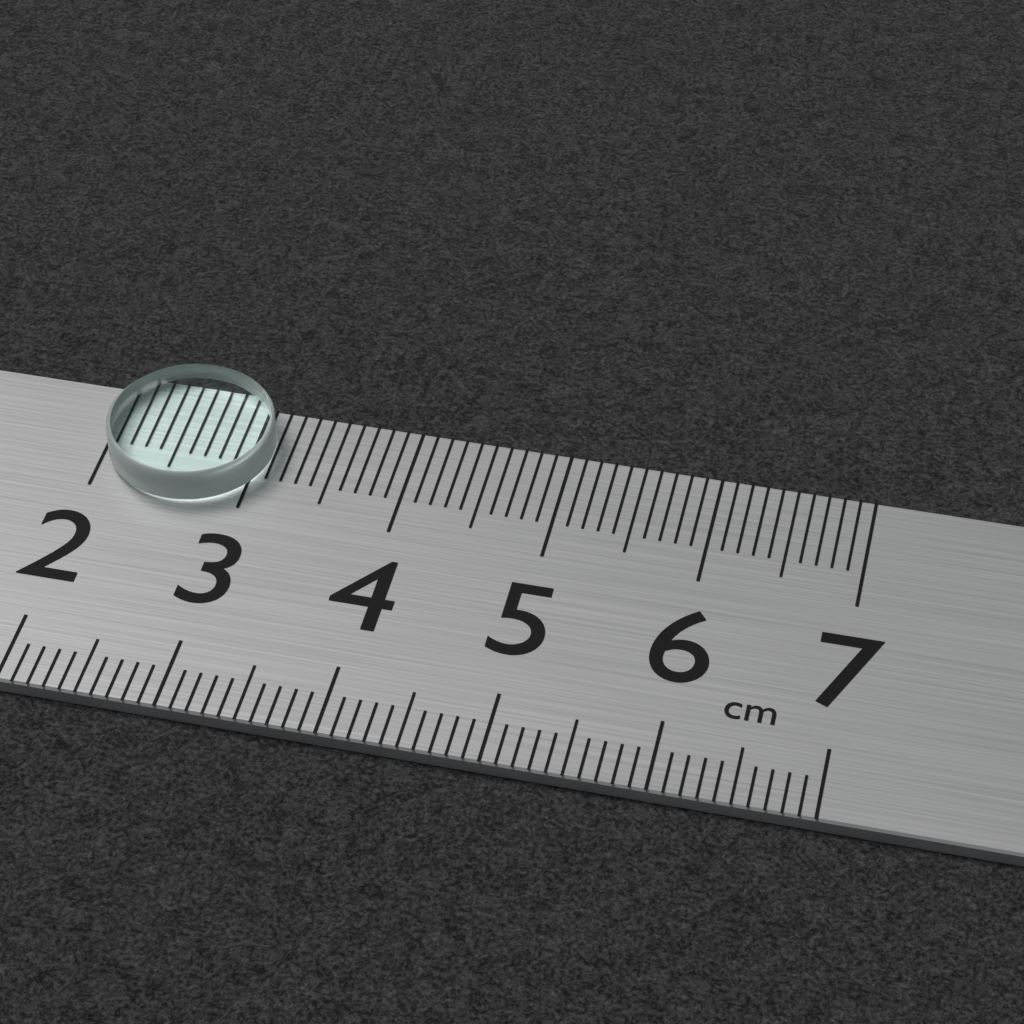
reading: 3.1 cm
